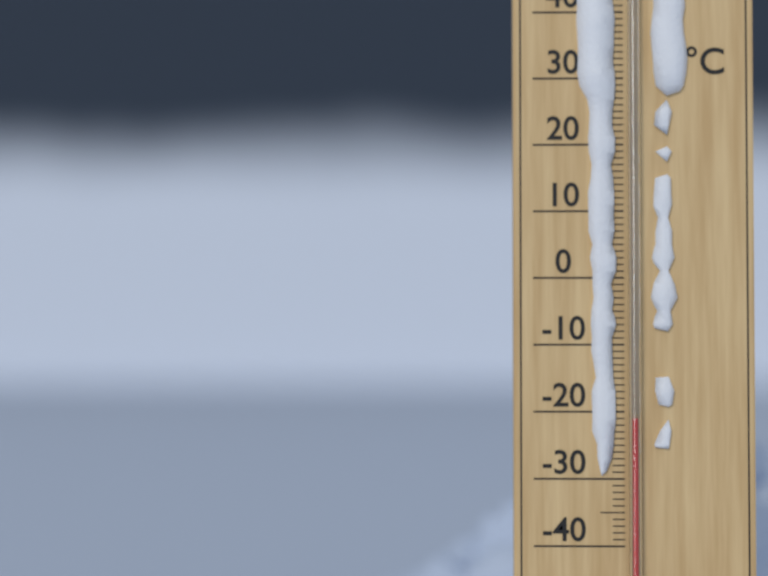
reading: -21 °C
